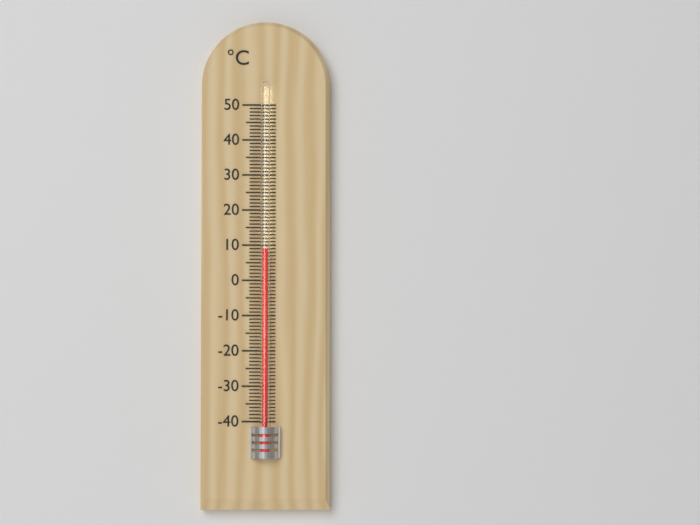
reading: 9 °C
